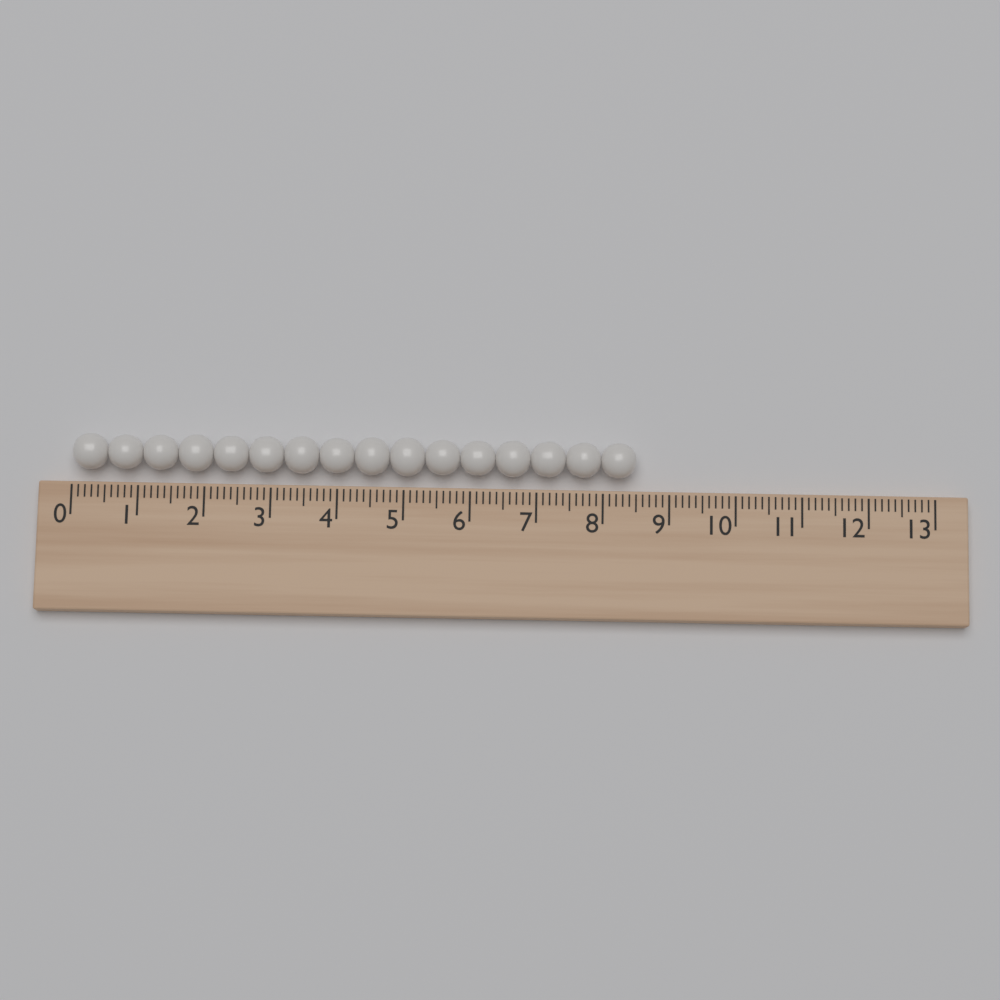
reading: 8.5 (no unit)
